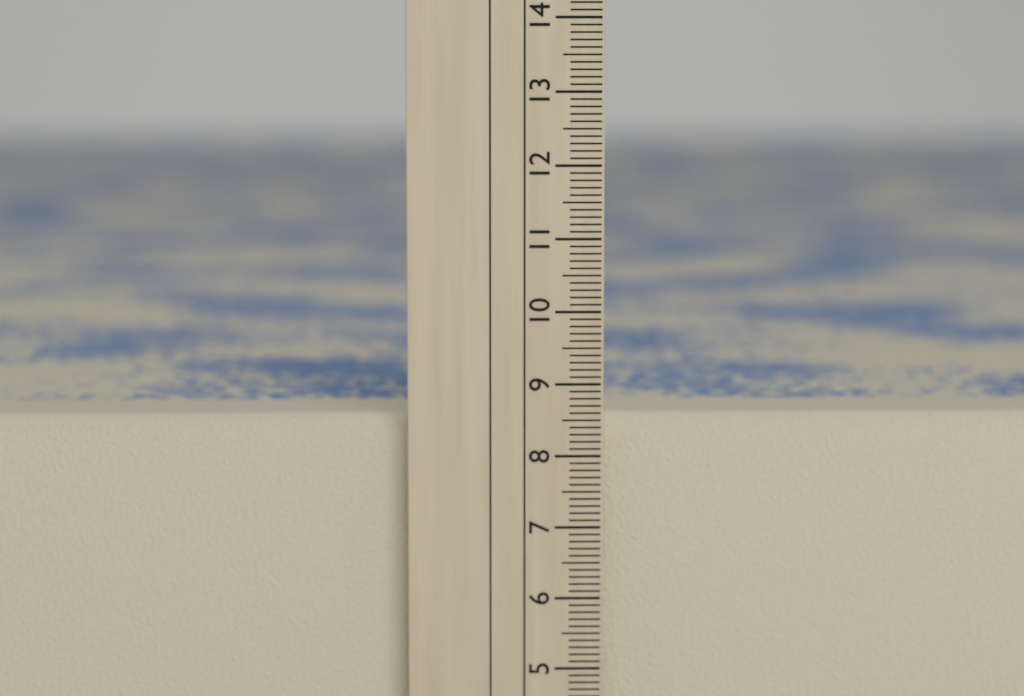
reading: 8.5 cm
